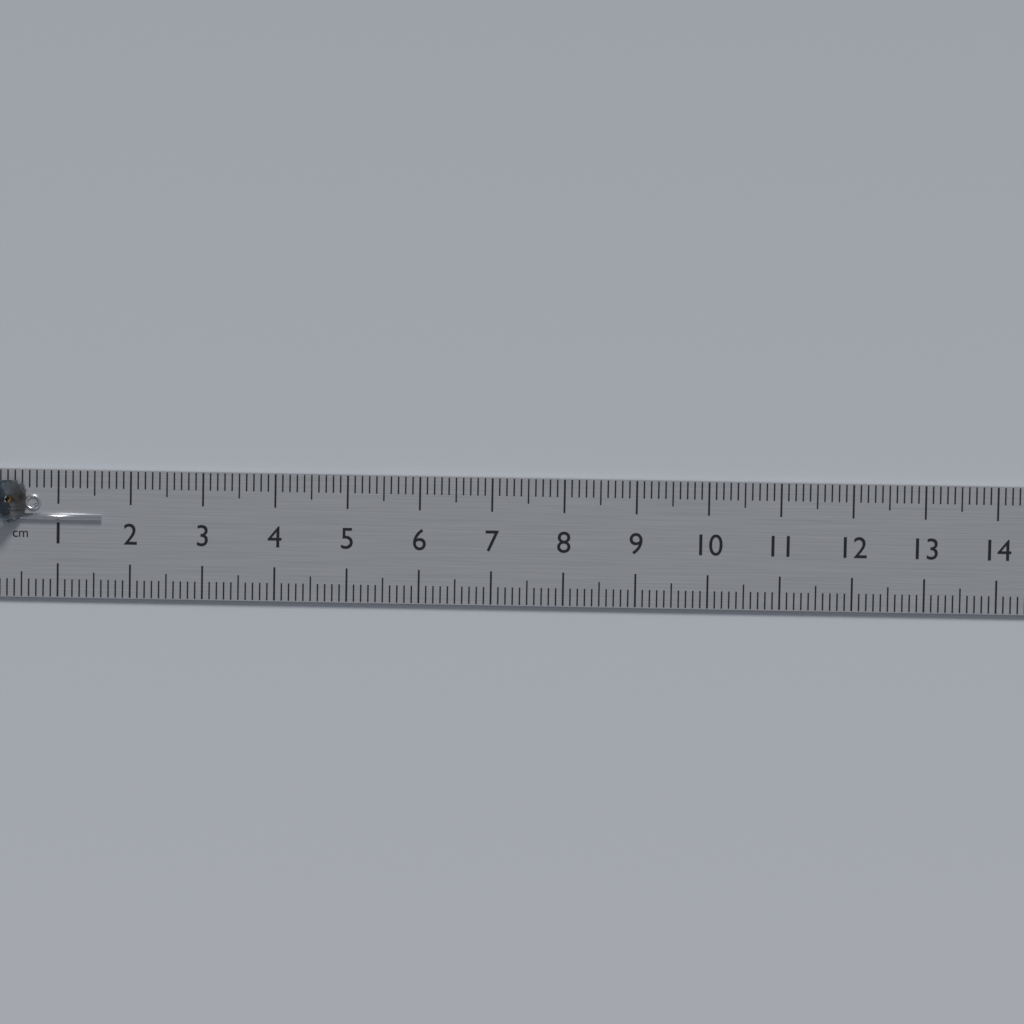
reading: 1.6 cm
